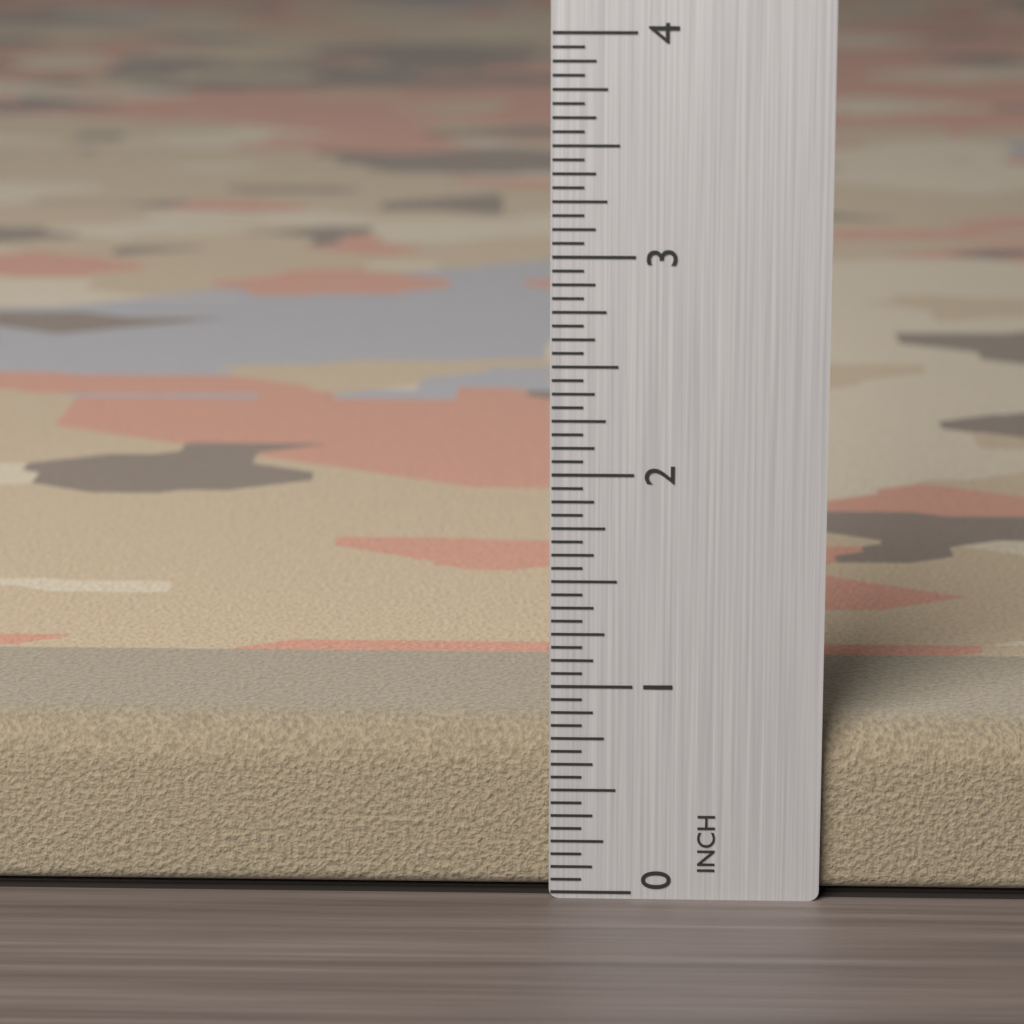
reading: 0.8125 in
